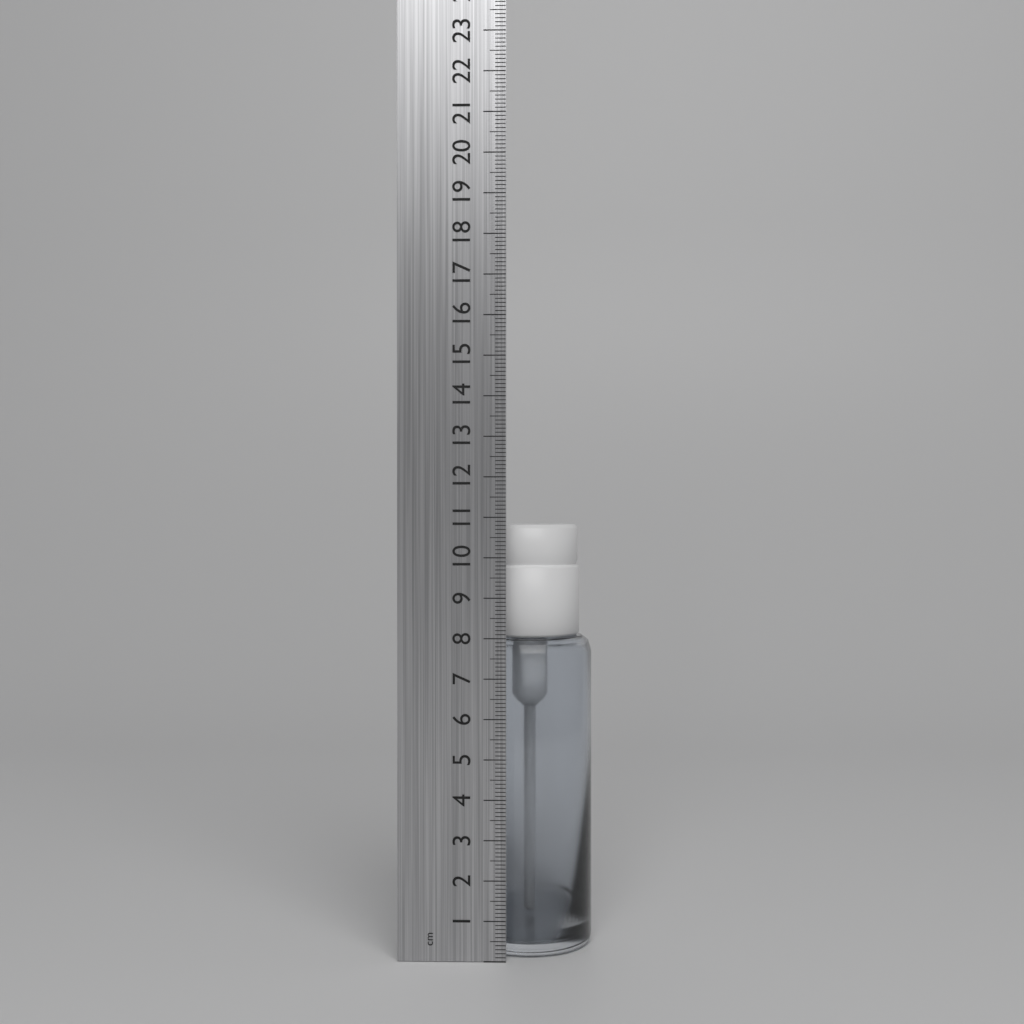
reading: 10.8 cm
